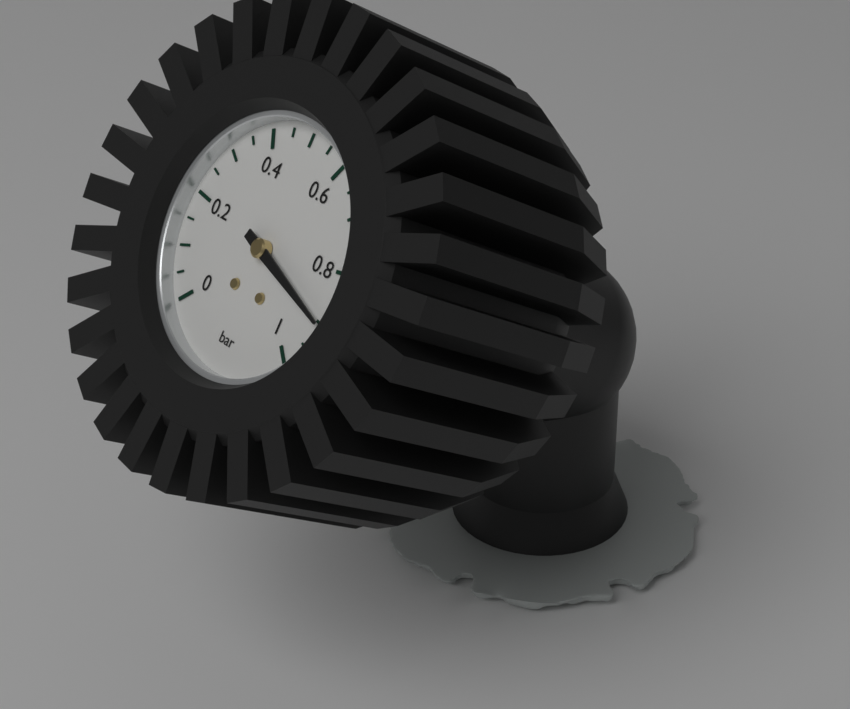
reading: 0.90 bar
